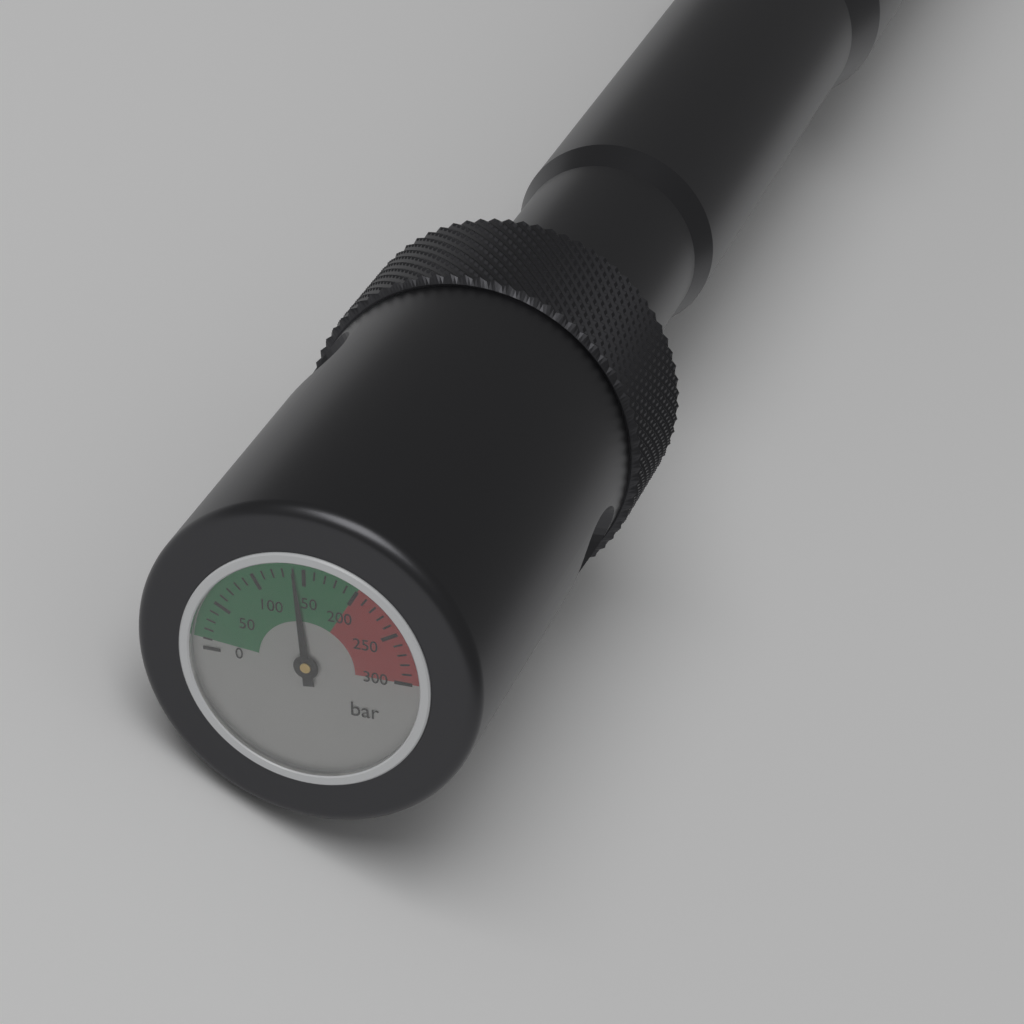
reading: 140 bar
